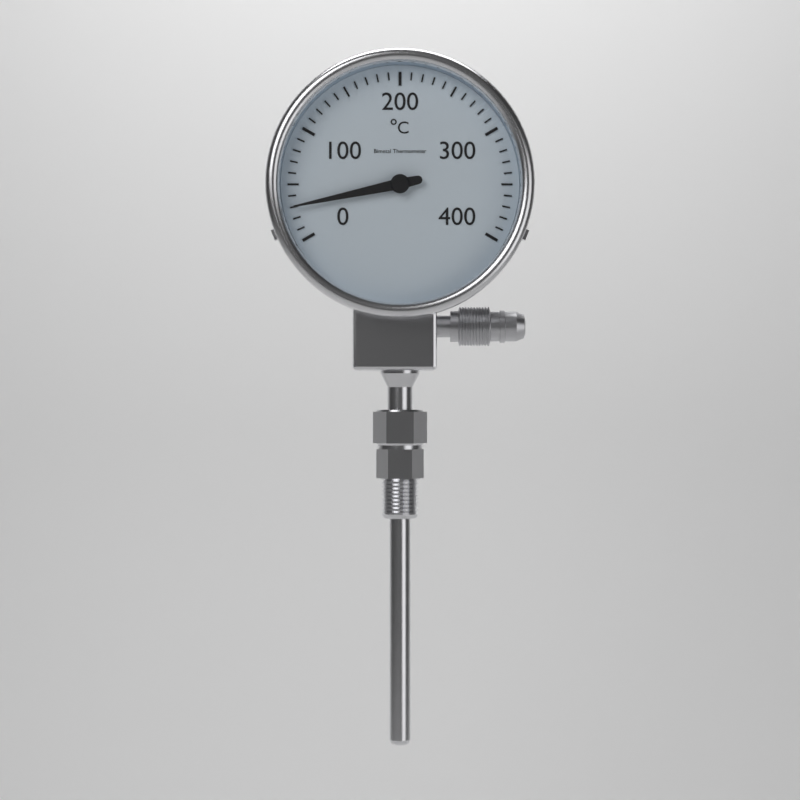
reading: 30 °C
